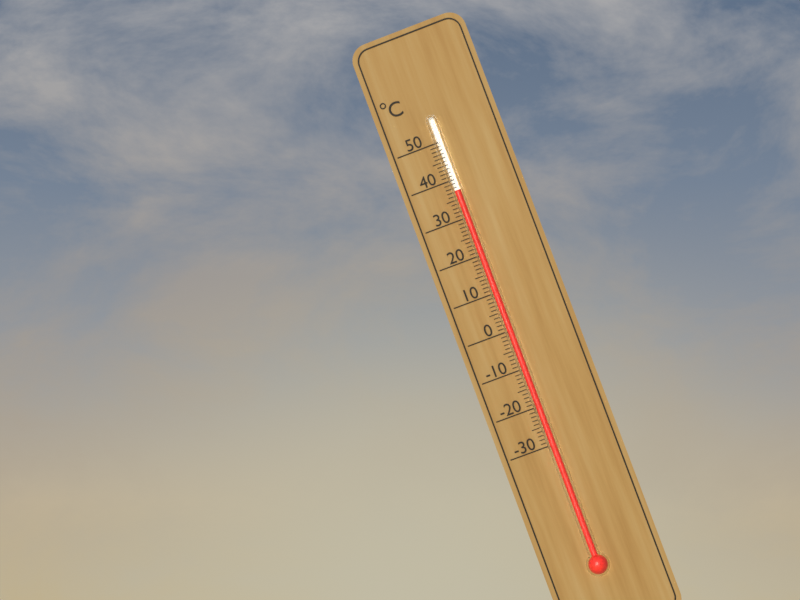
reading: 37 °C
